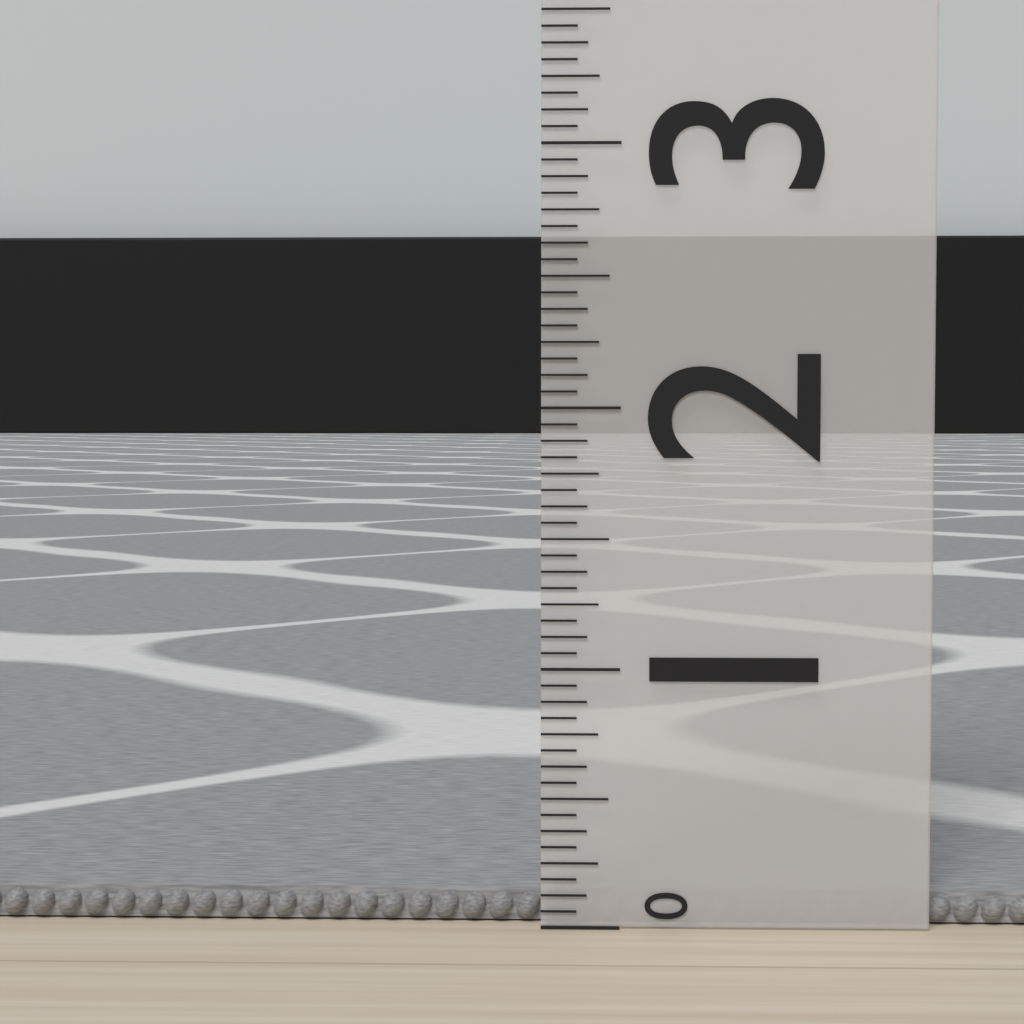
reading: 0.1250 (no unit)
